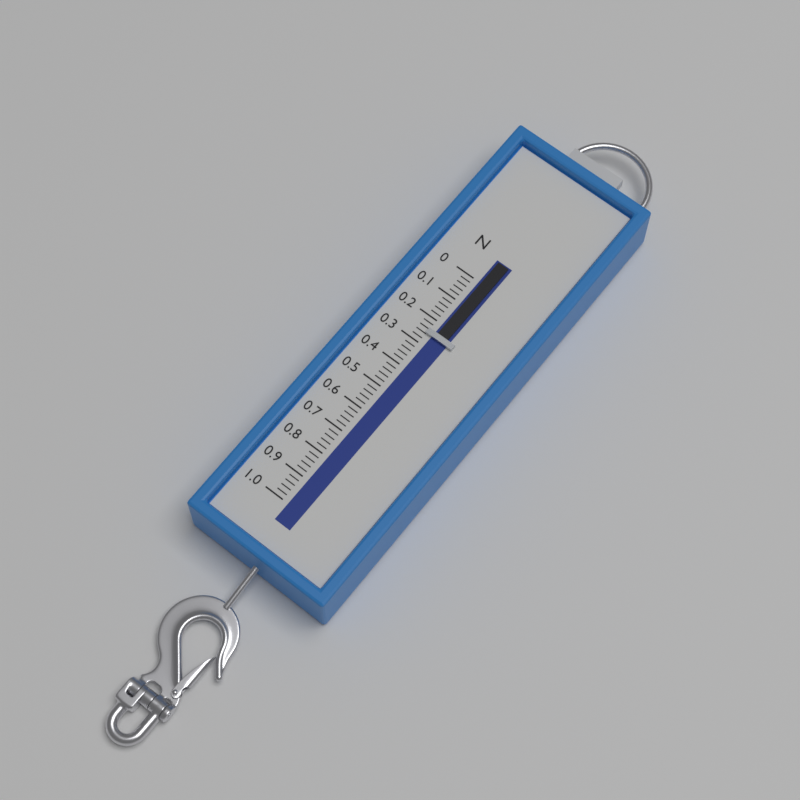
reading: 0.26 N
